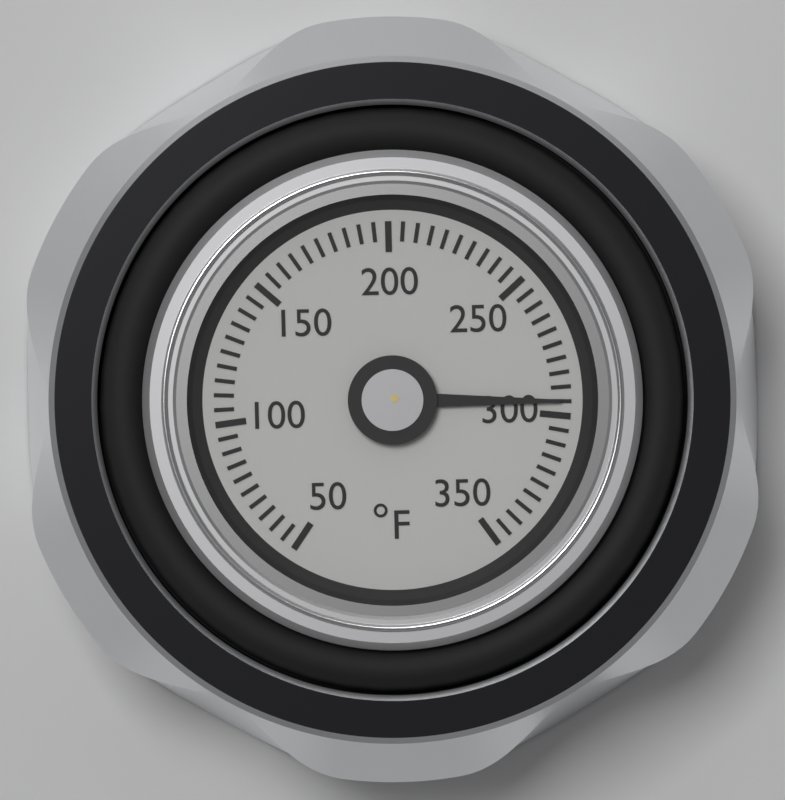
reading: 295 °F
